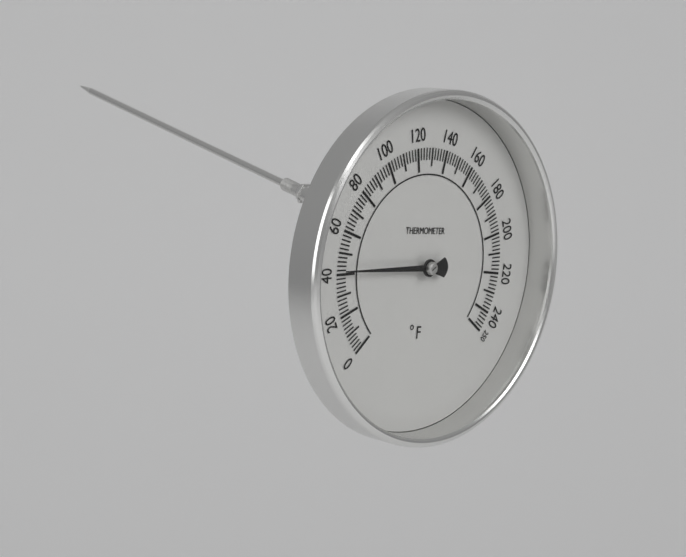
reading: 42 °F
